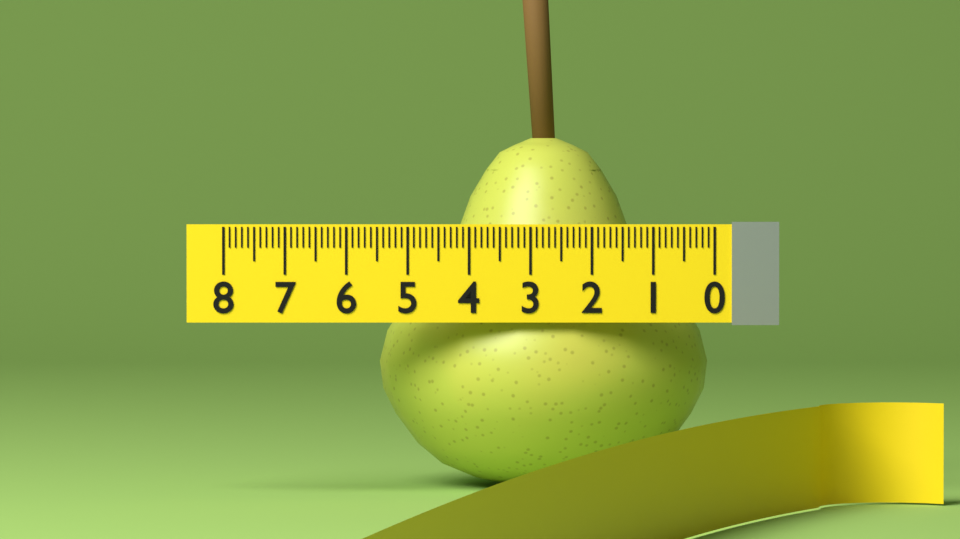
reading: 5.5 (no unit)
